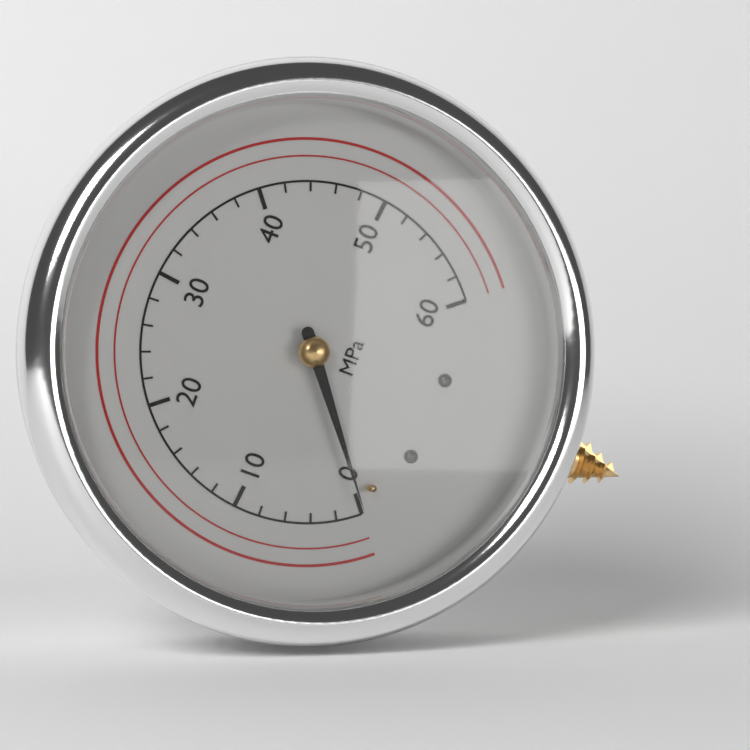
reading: 0 MPa
